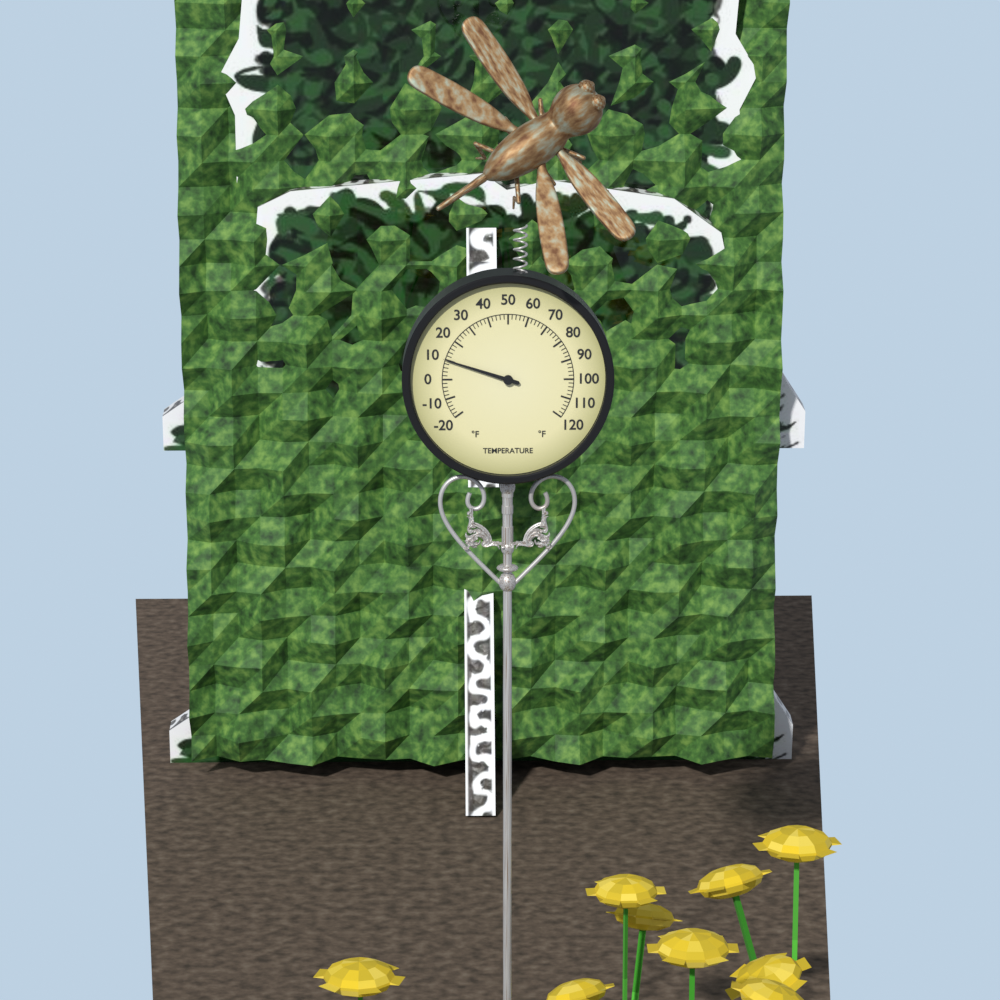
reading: 10 °F
